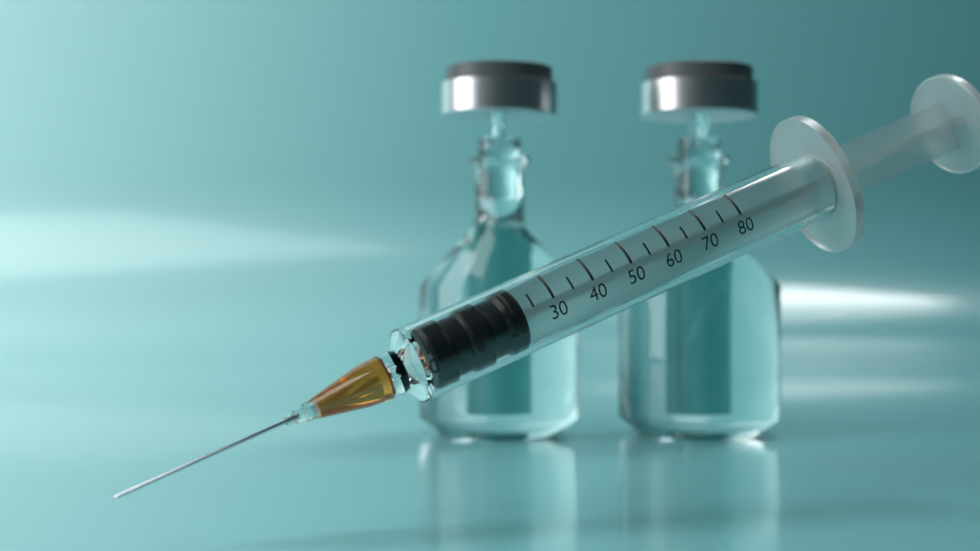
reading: 1 (no unit)
